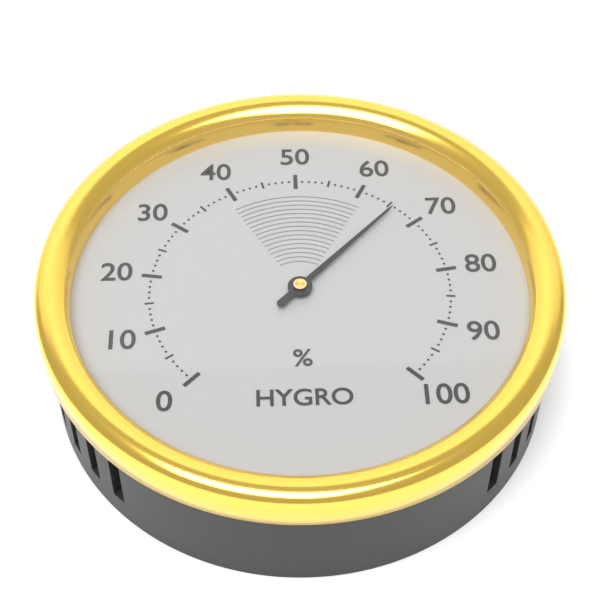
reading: 66 %
